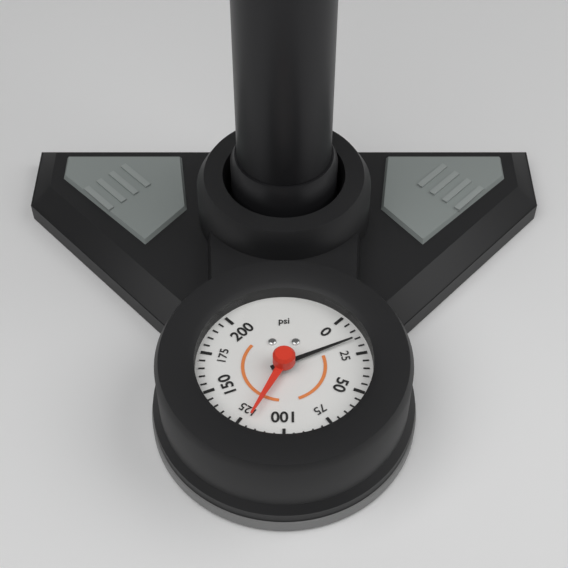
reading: 15 psi
